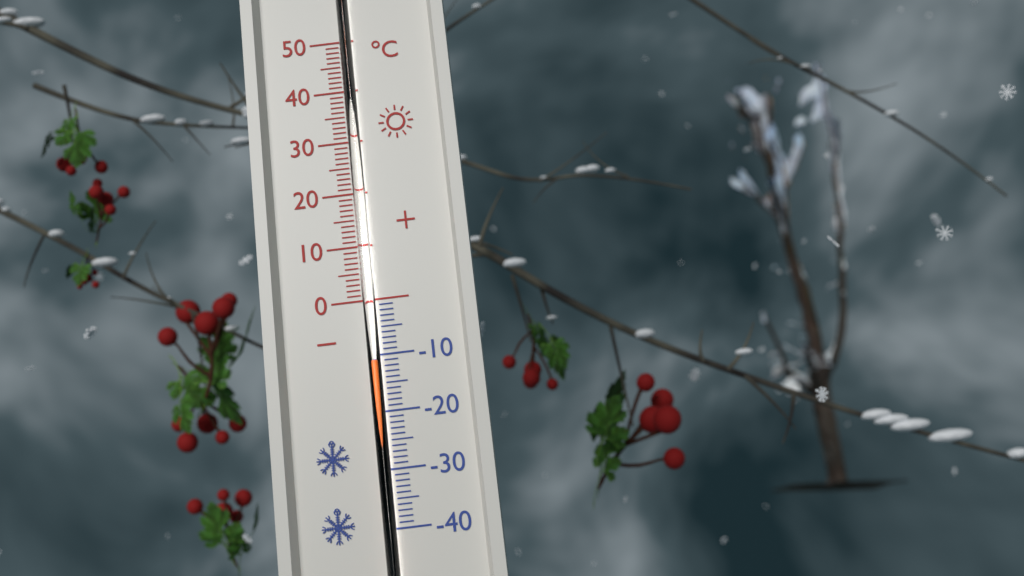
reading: -11 °C
